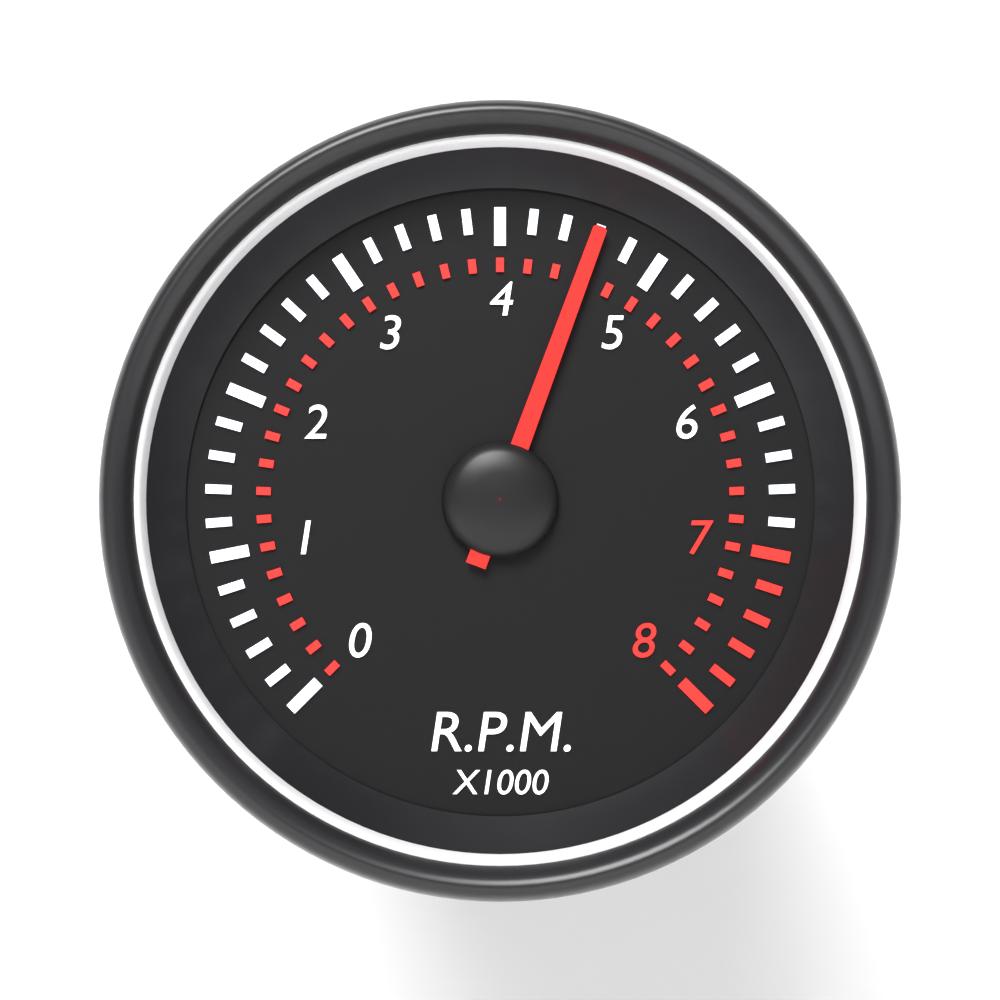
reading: 4.6 x1000 RPM
